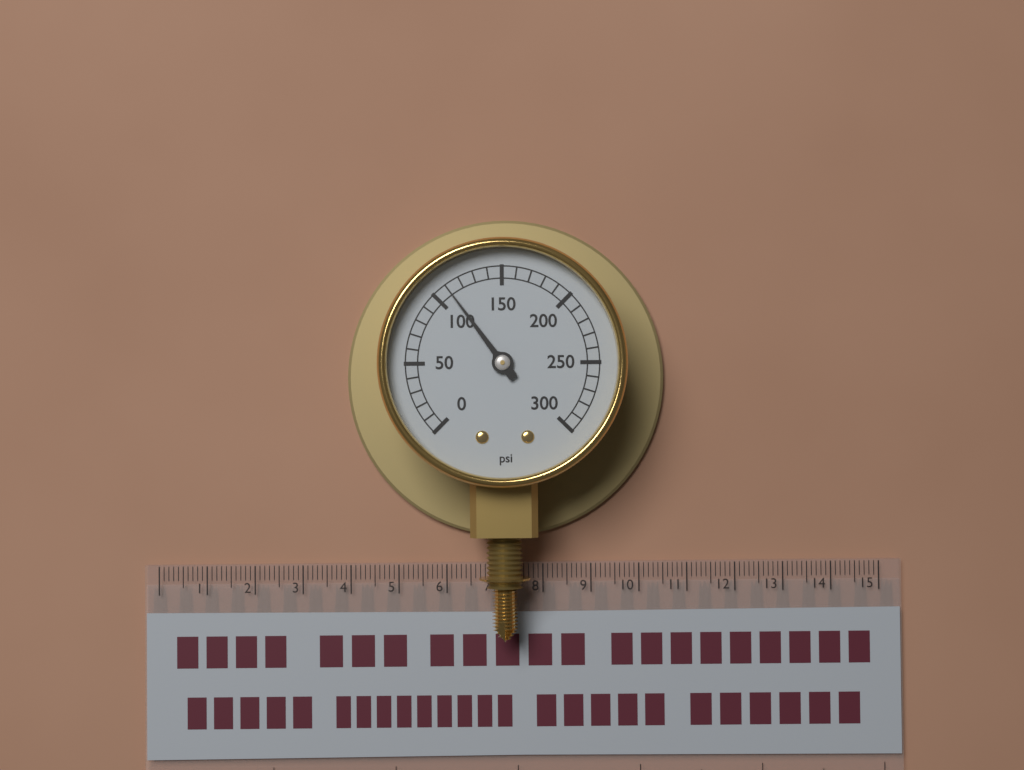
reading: 110 psi
